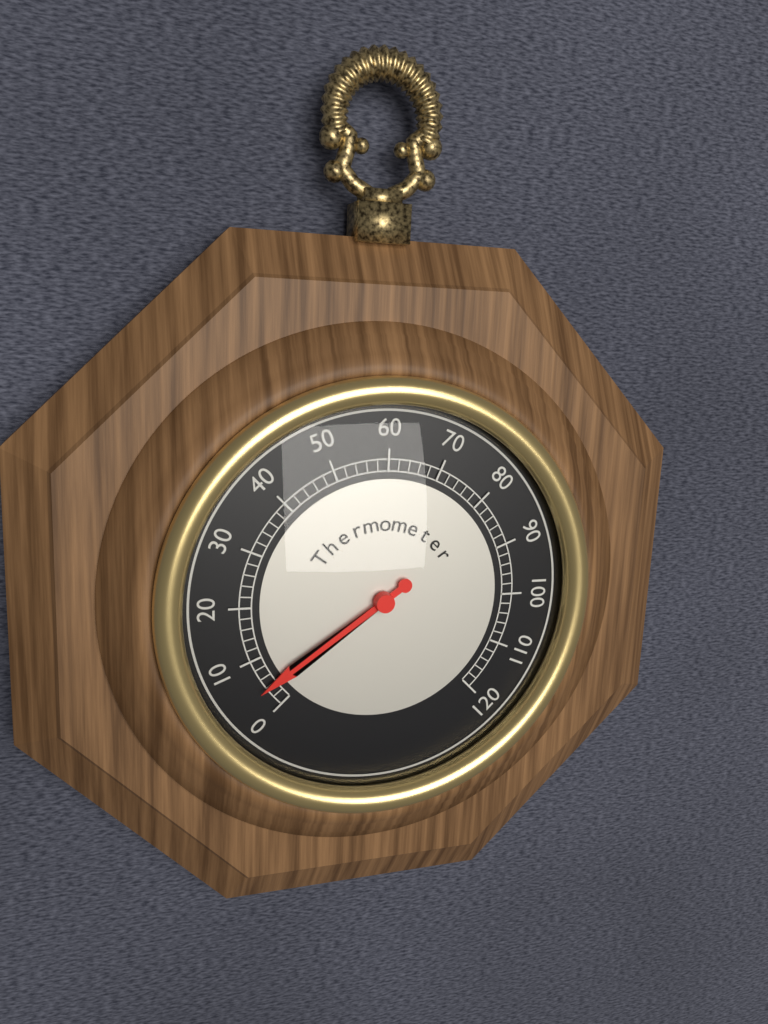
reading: 4 (no unit)
